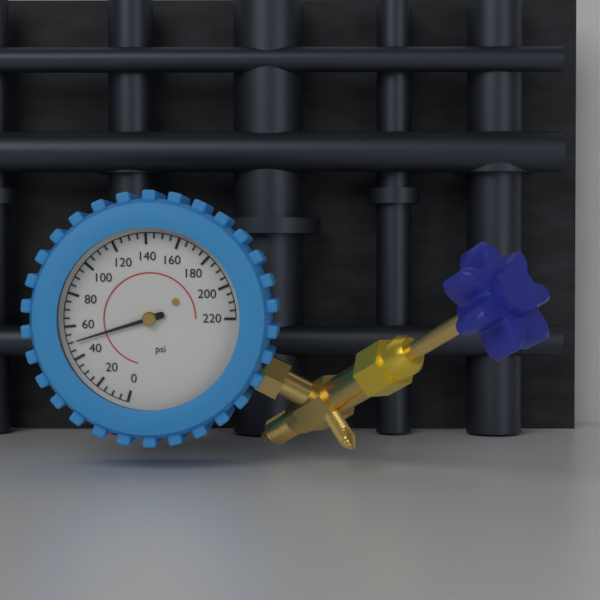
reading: 50 psi
